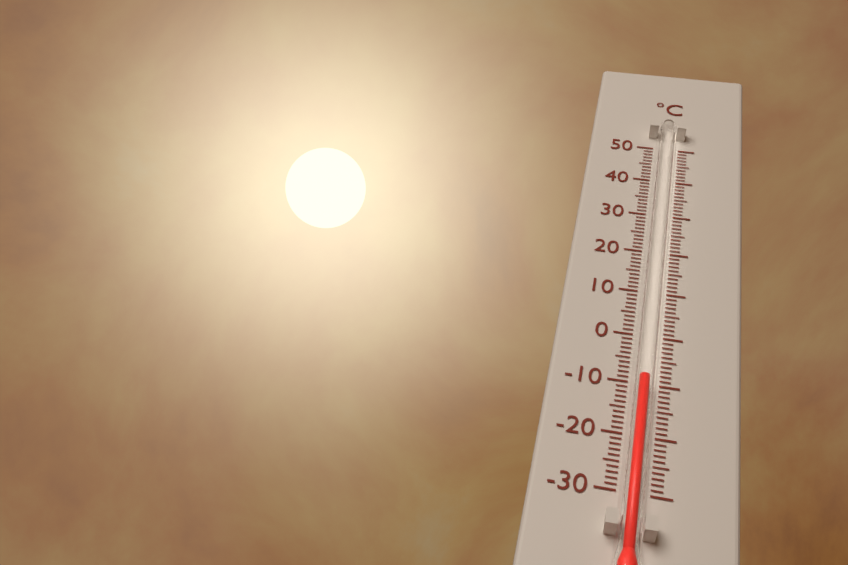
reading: -10 °C
